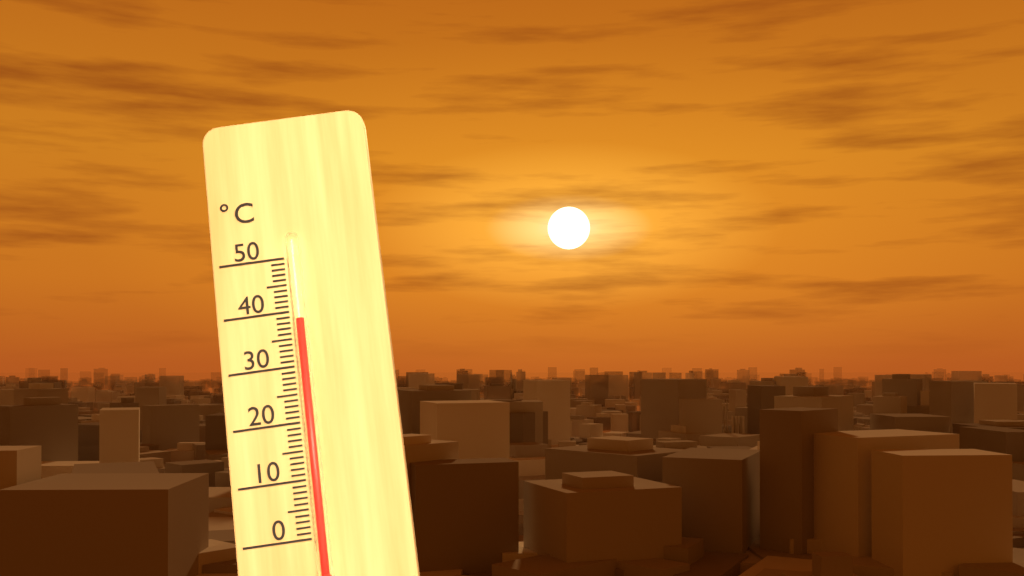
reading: 38 °C
